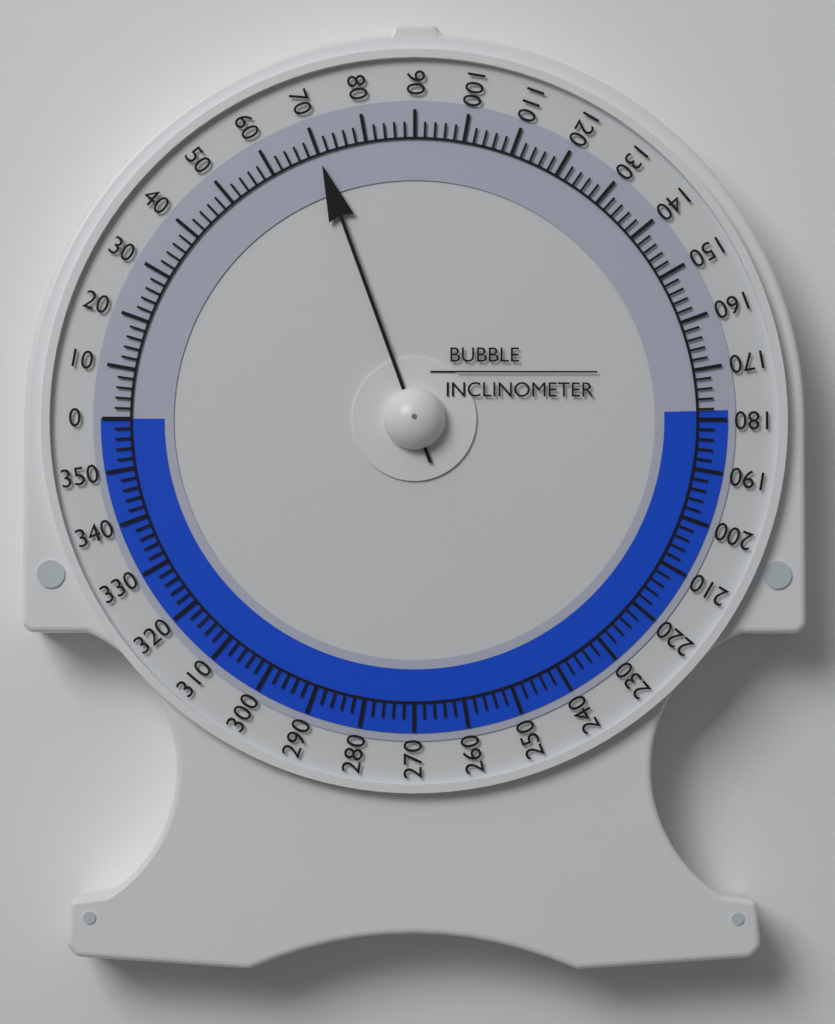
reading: 70 (no unit)
